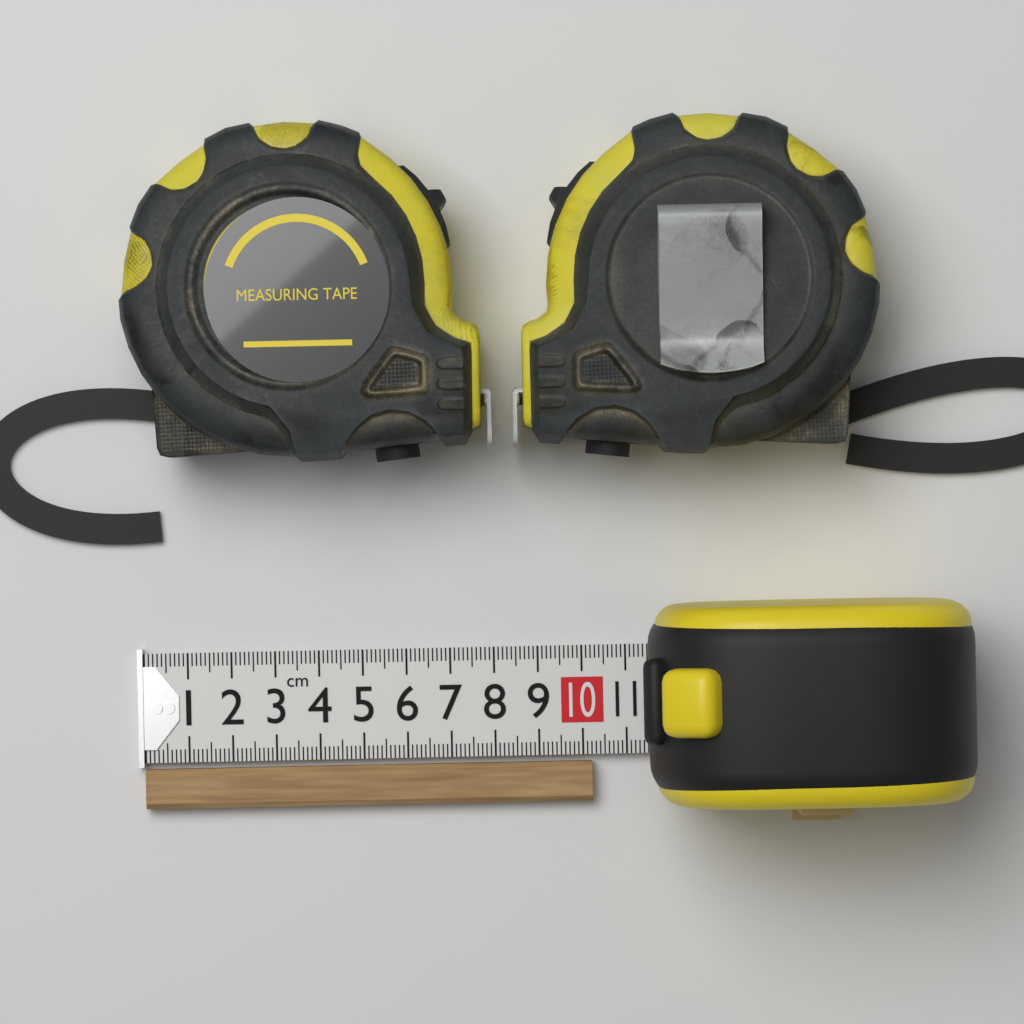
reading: 10.2 cm
